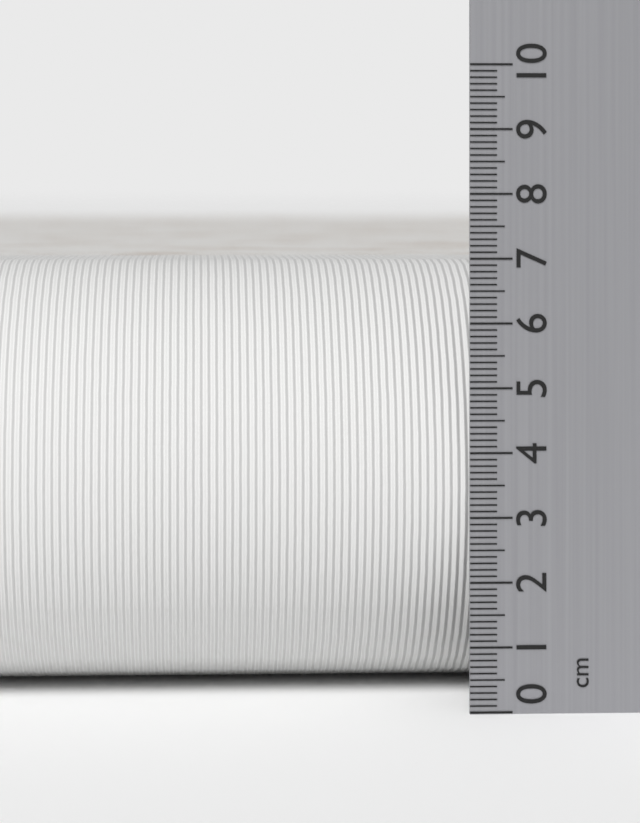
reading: 6.9 cm
